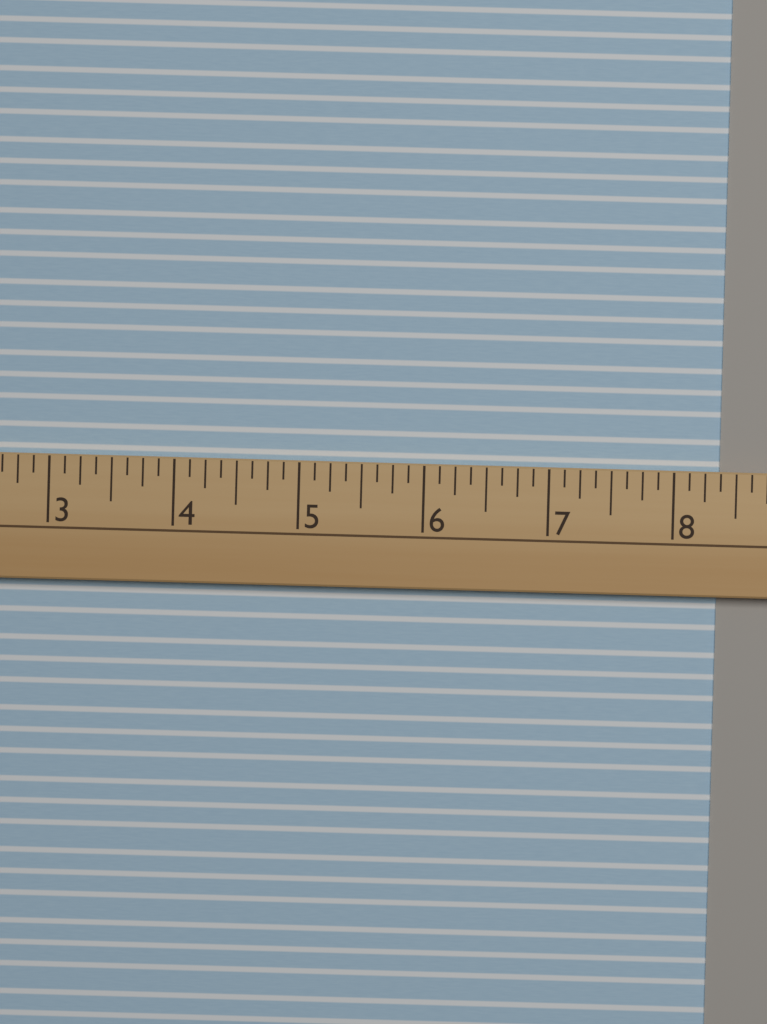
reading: 8.375 (no unit)
